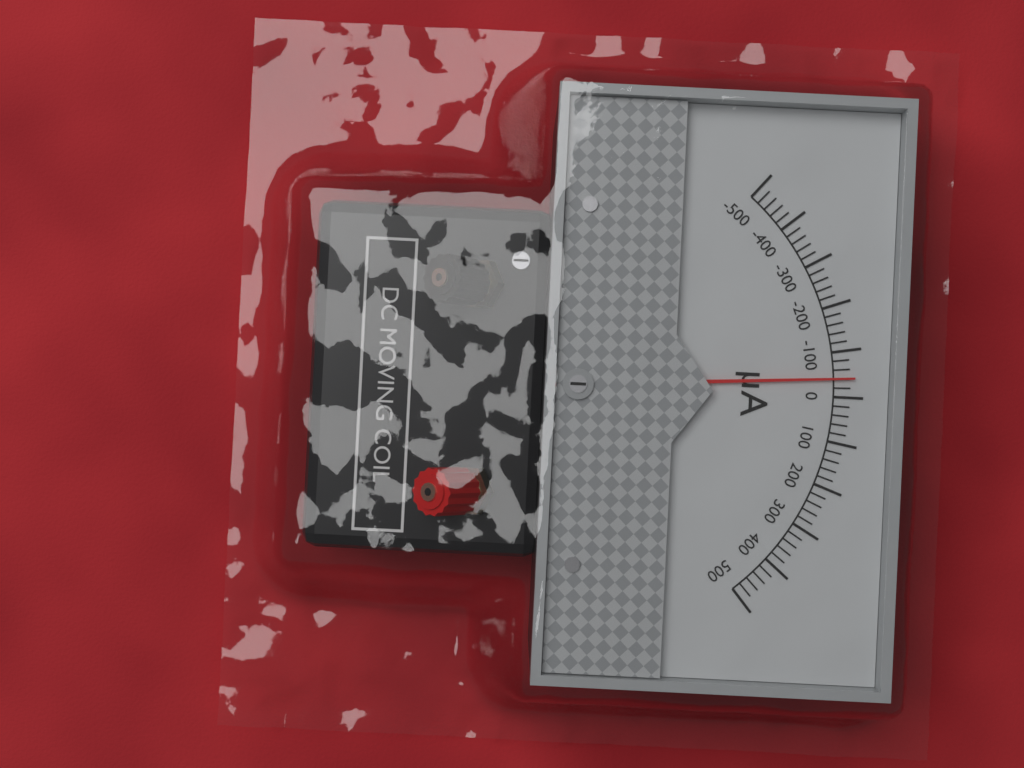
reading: -40 µA
